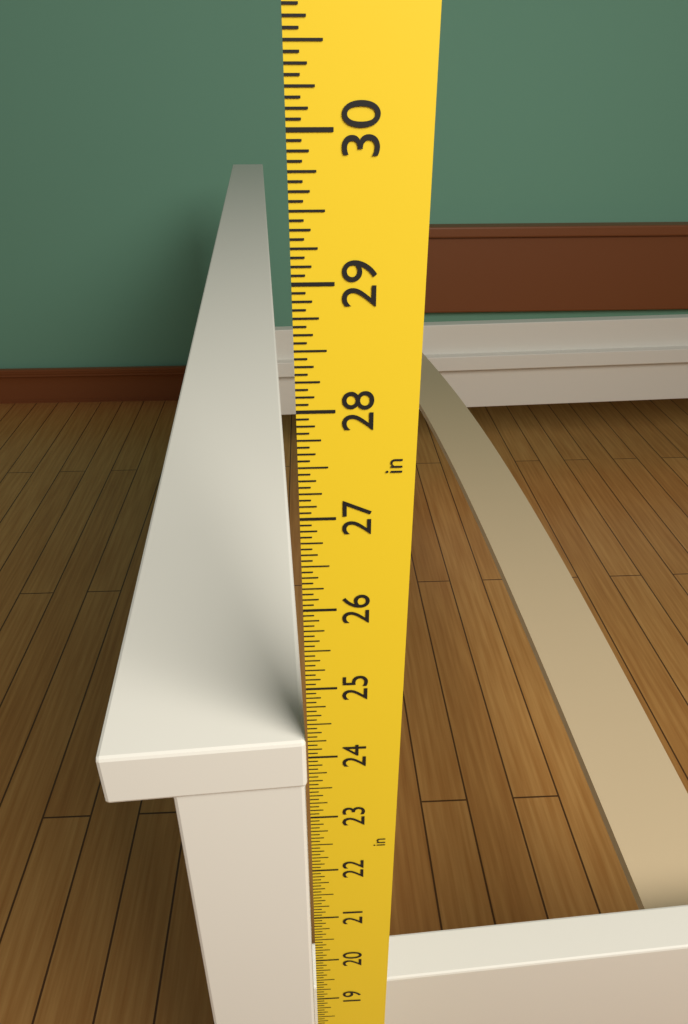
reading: 24.2500 in
